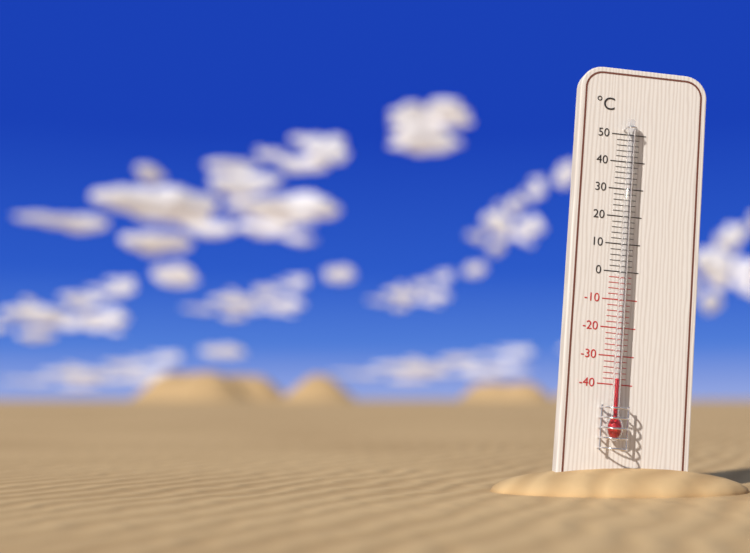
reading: -38 °C
